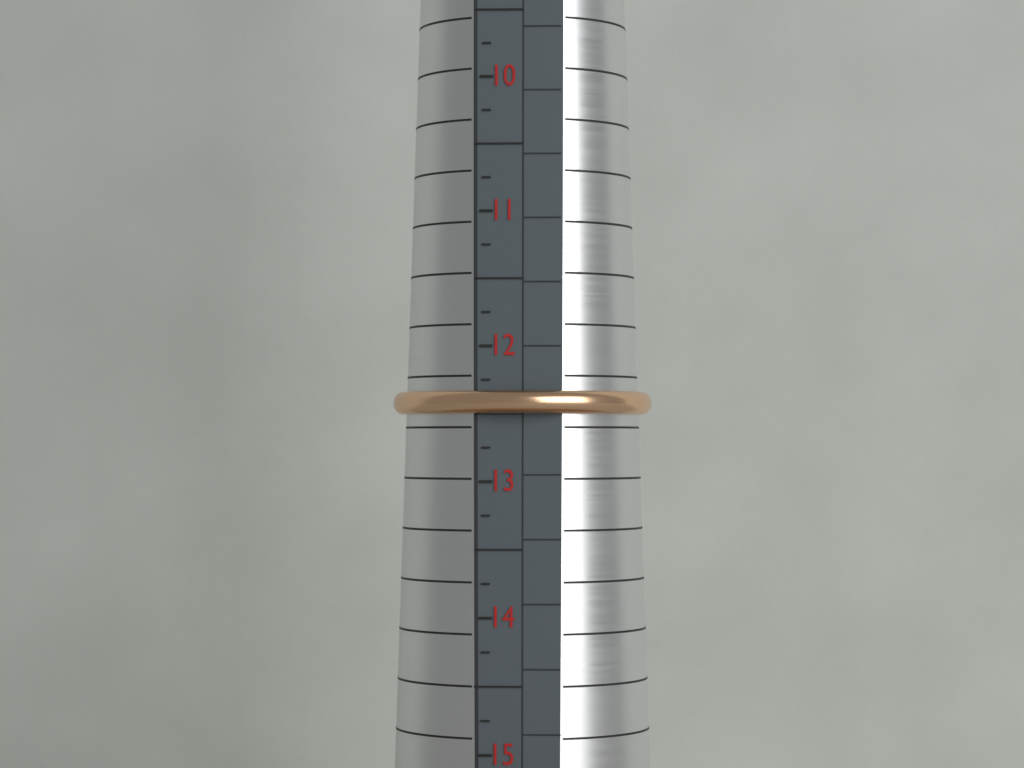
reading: 12.50 (no unit)
